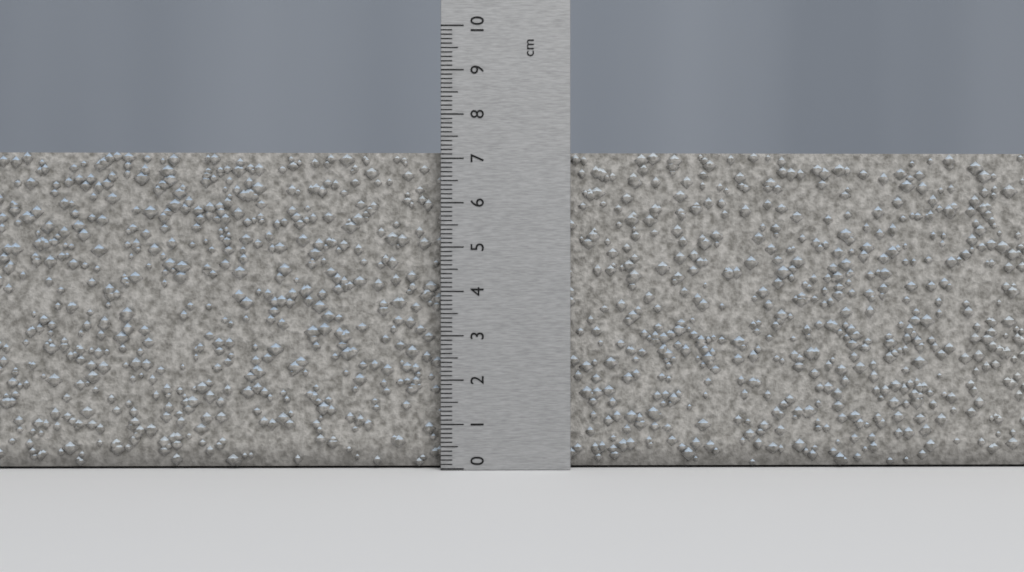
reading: 7.2 cm
